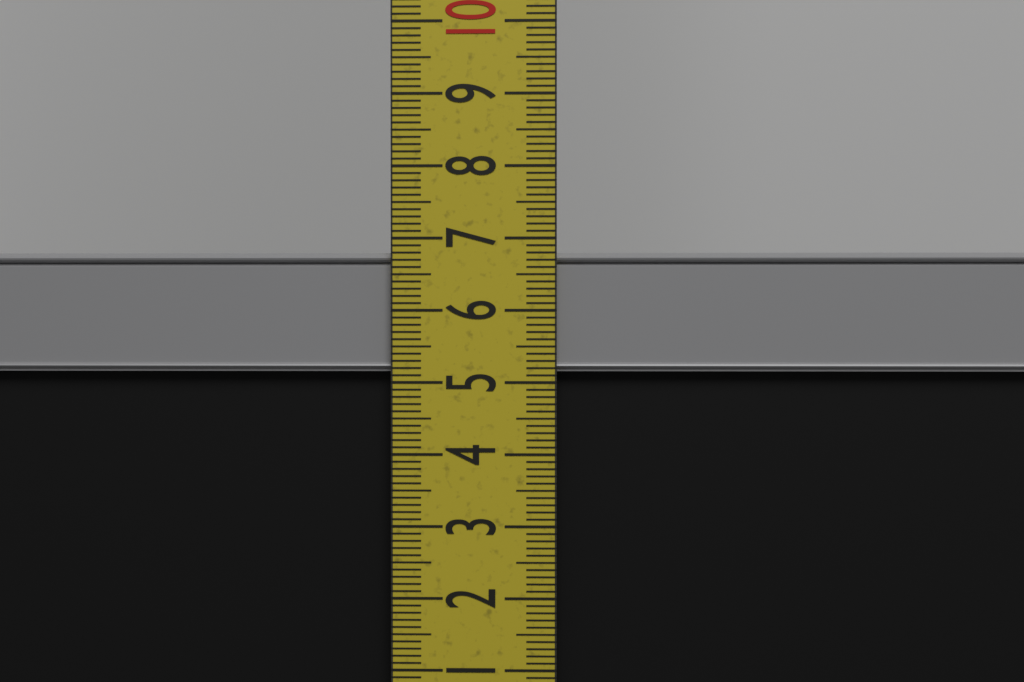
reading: 6.8 cm
